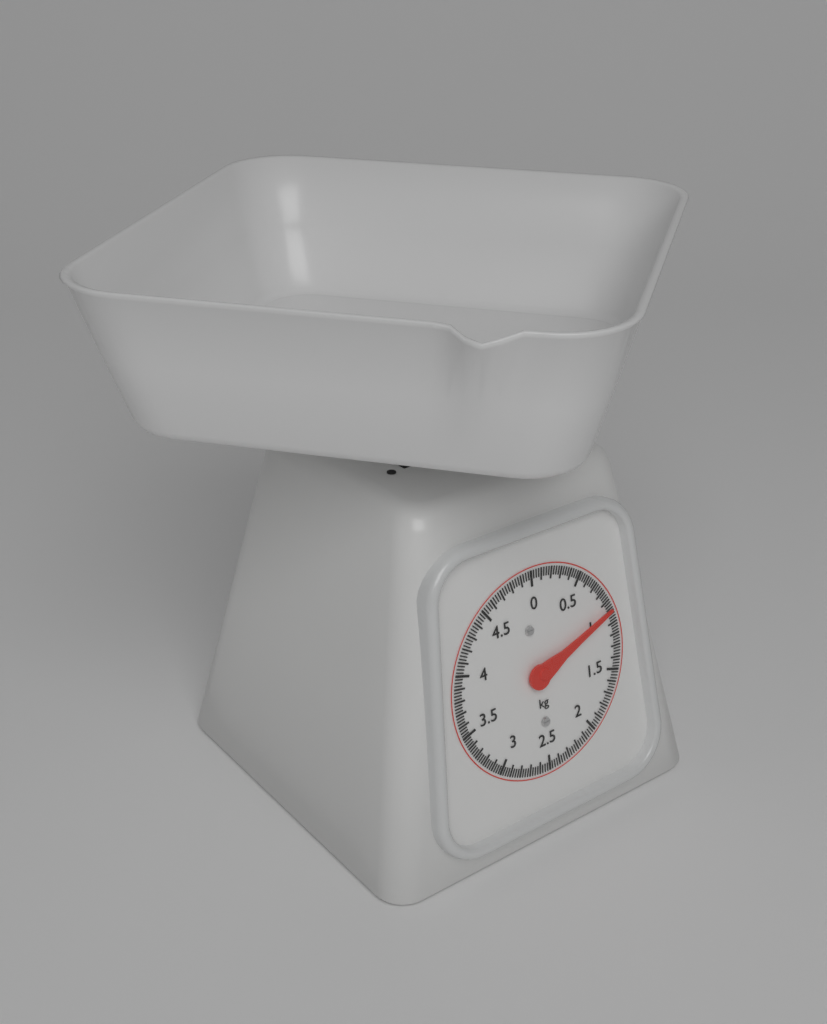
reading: 0.975 kg
